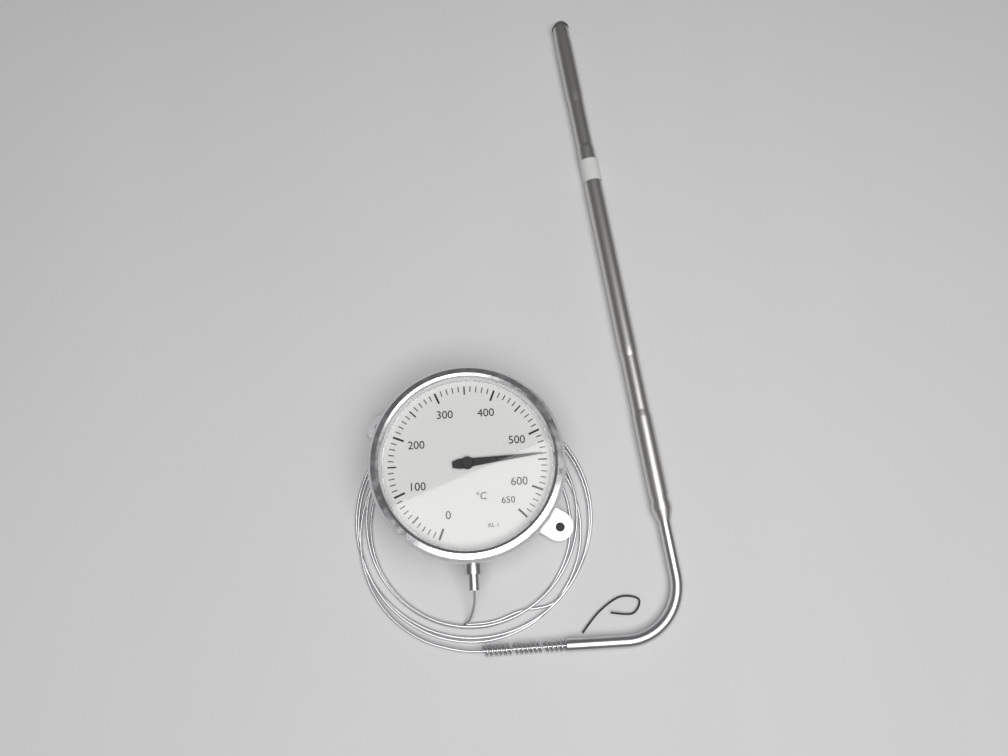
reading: 540 °C
